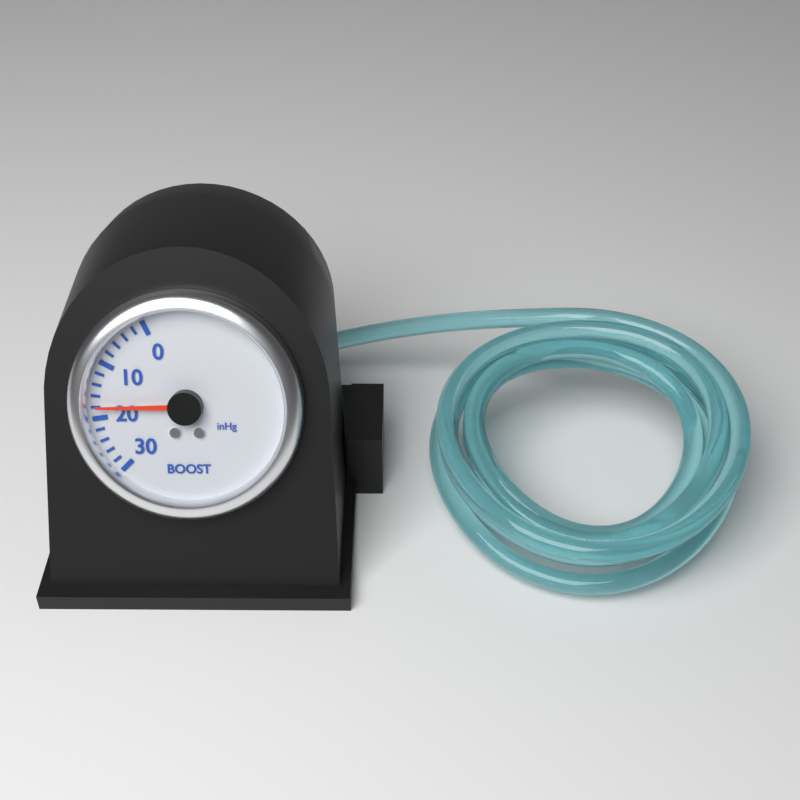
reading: 18 inHg
